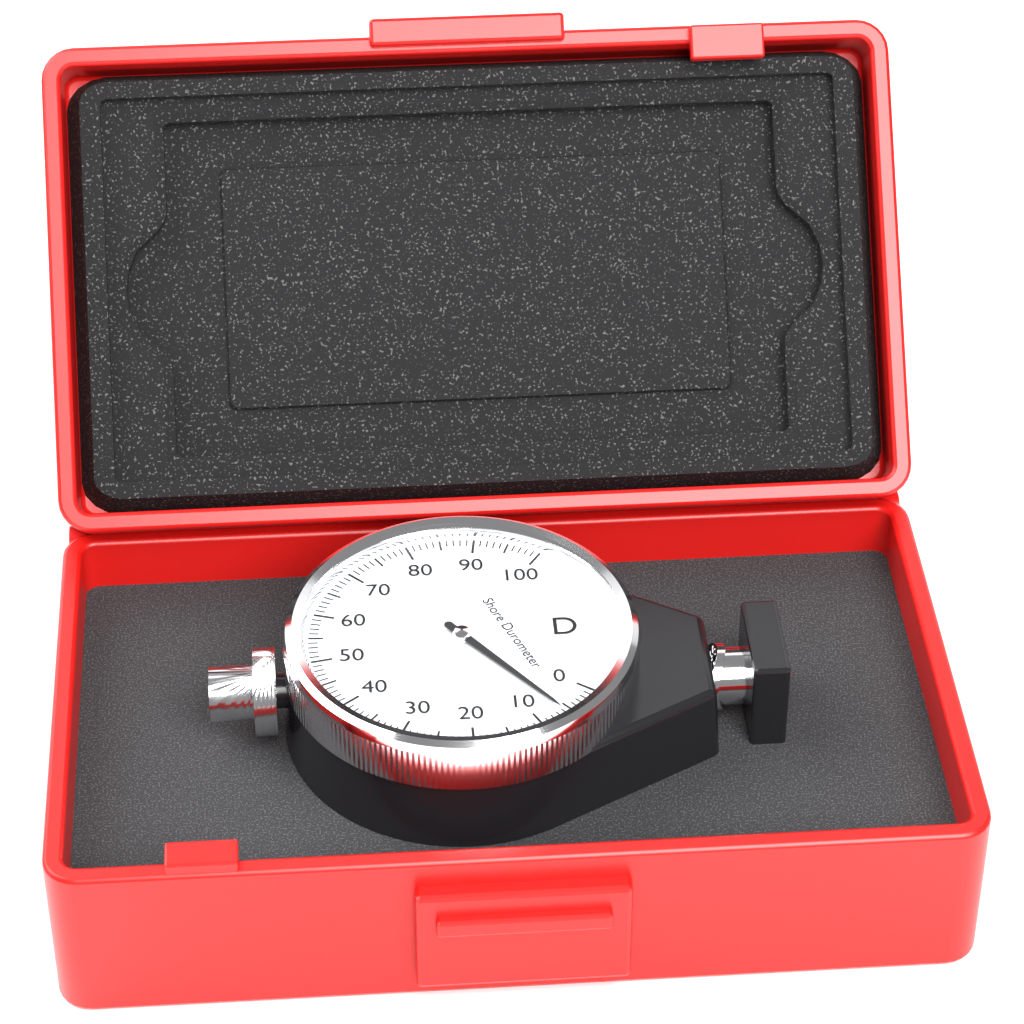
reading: 6 Shore D
